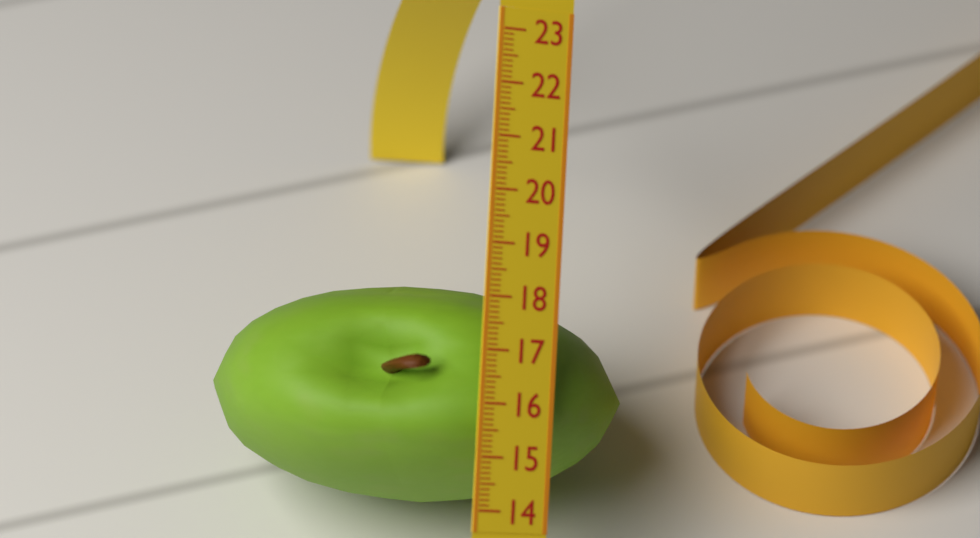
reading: 18.2 (no unit)
